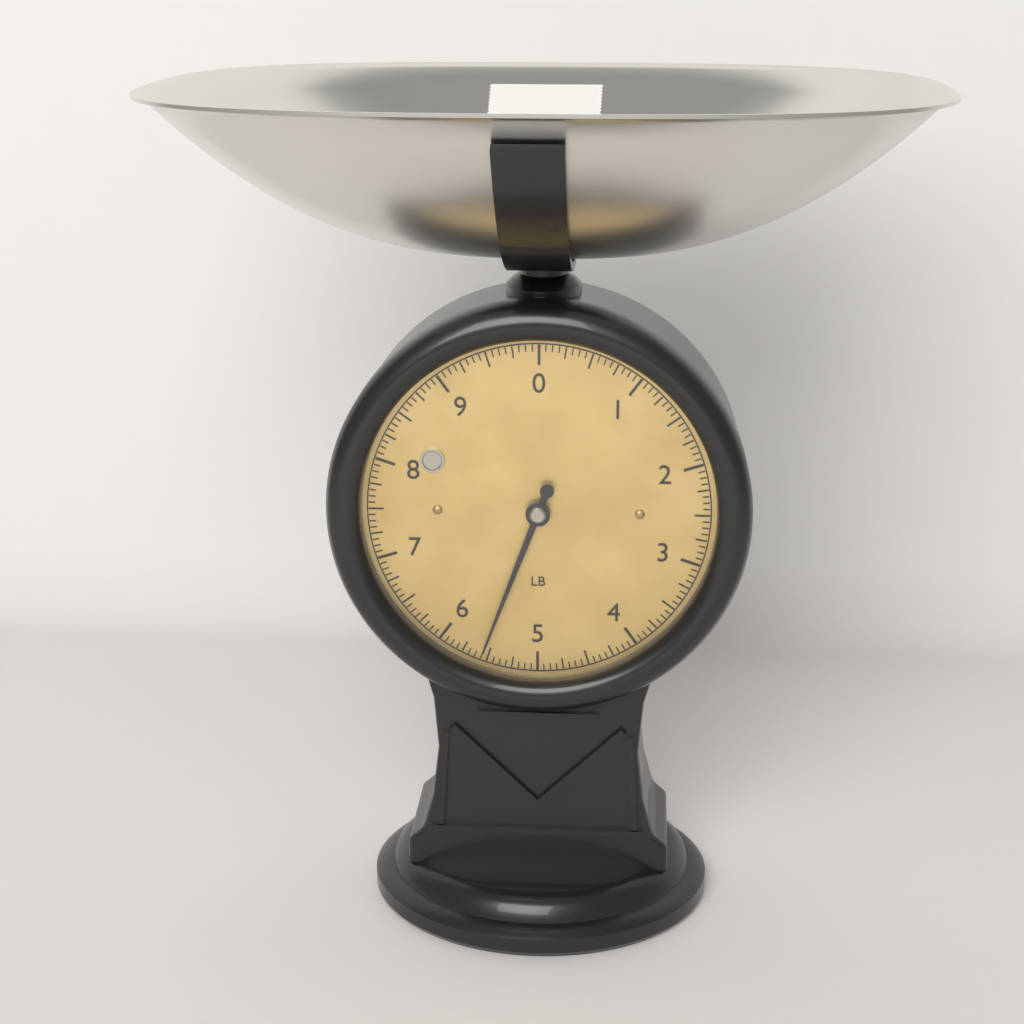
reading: 5.5625 lb
